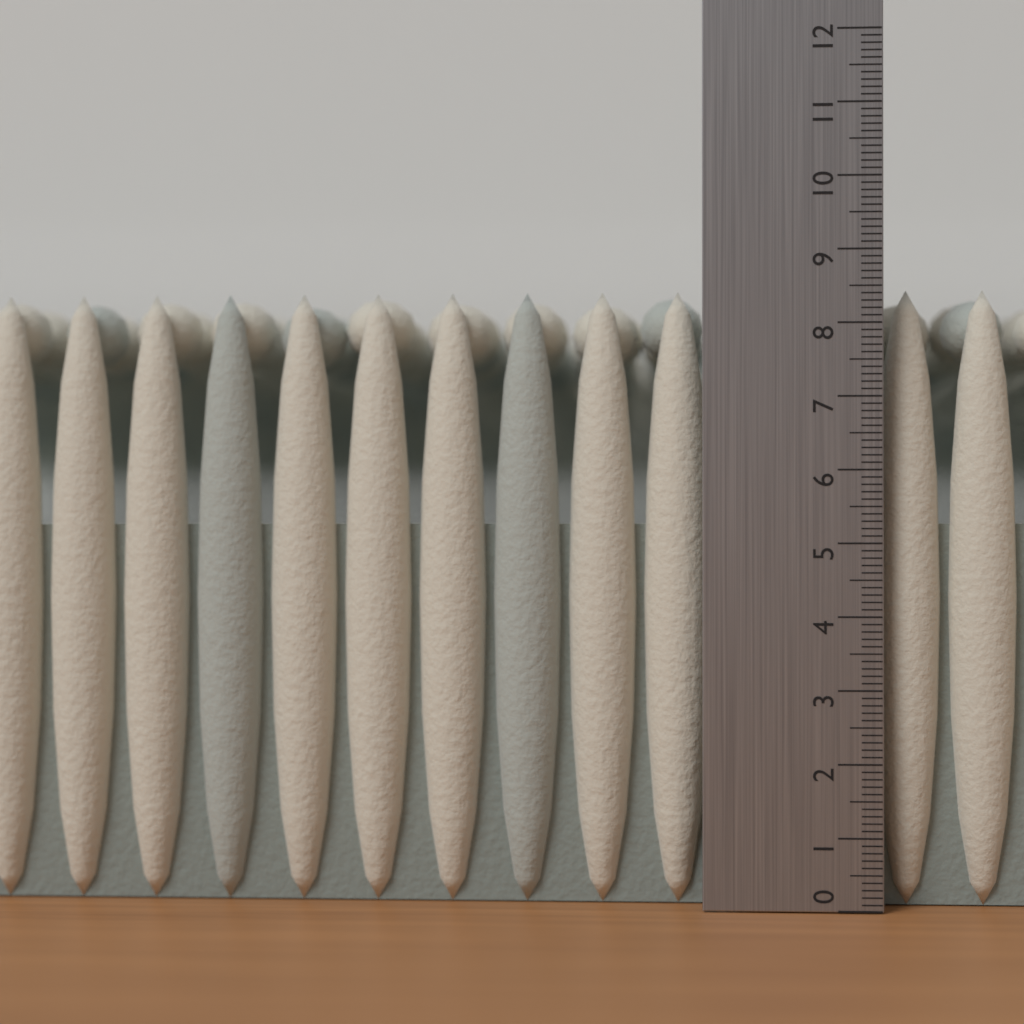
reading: 8.5 (no unit)
